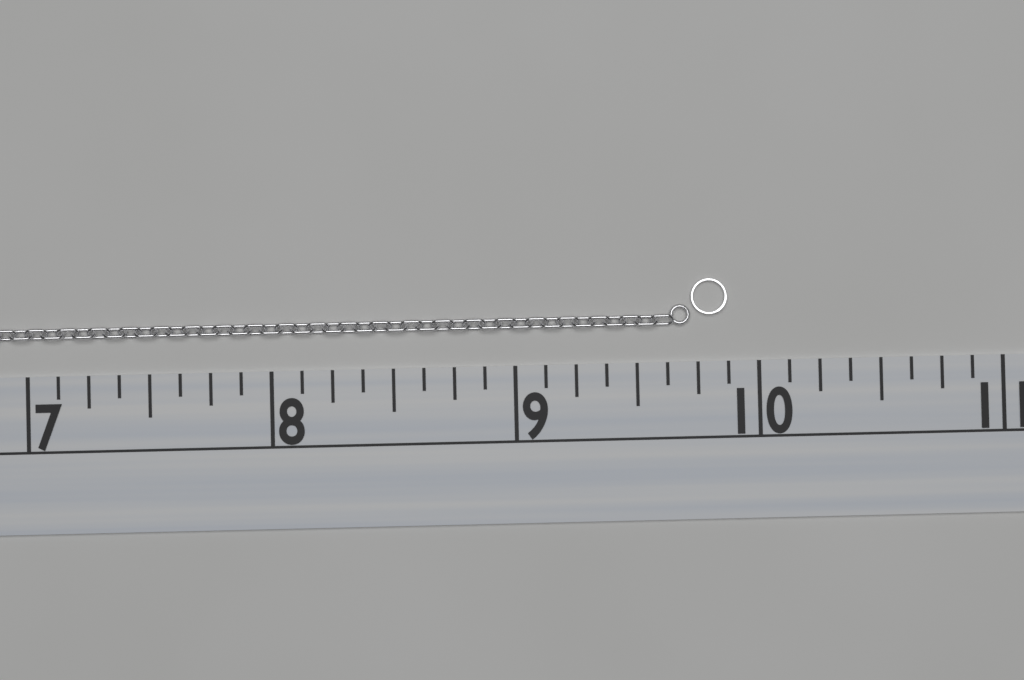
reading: 9.875 (no unit)
